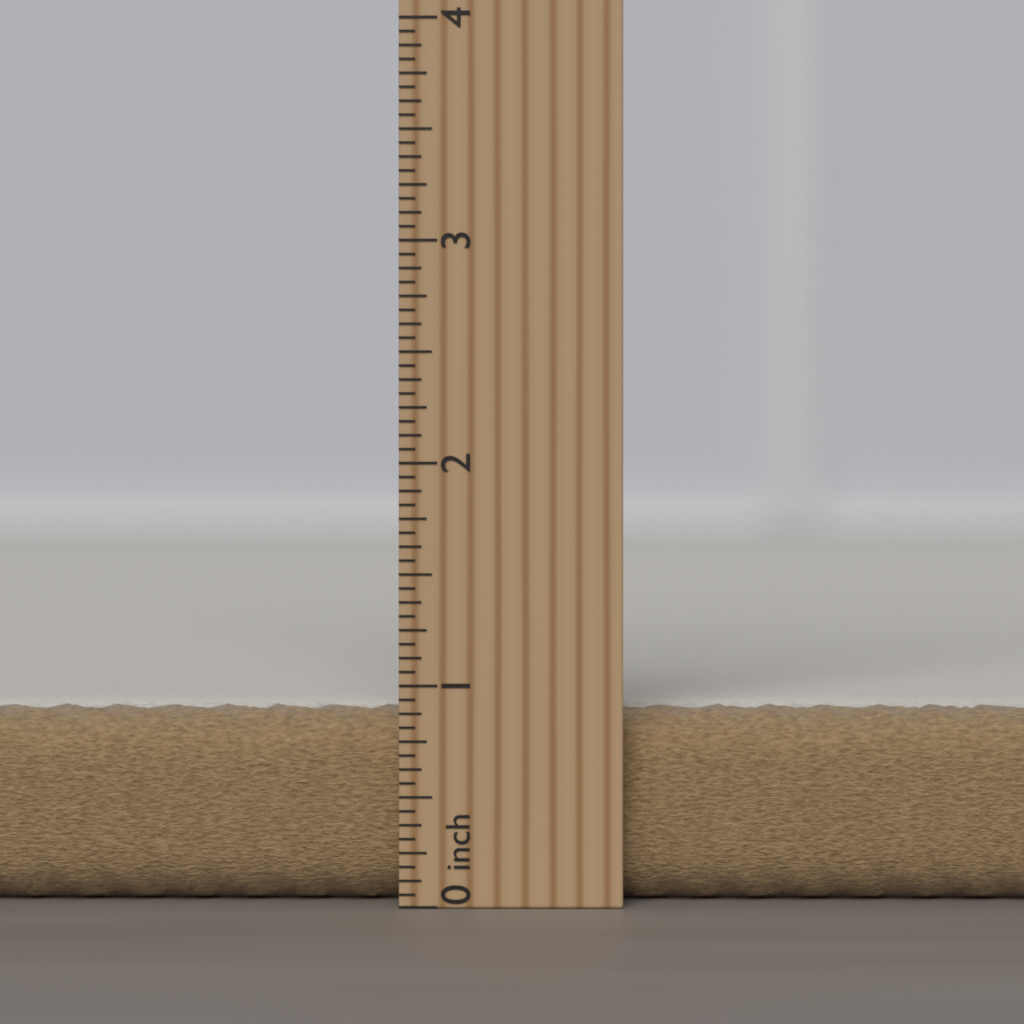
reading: 0.8750 inch
